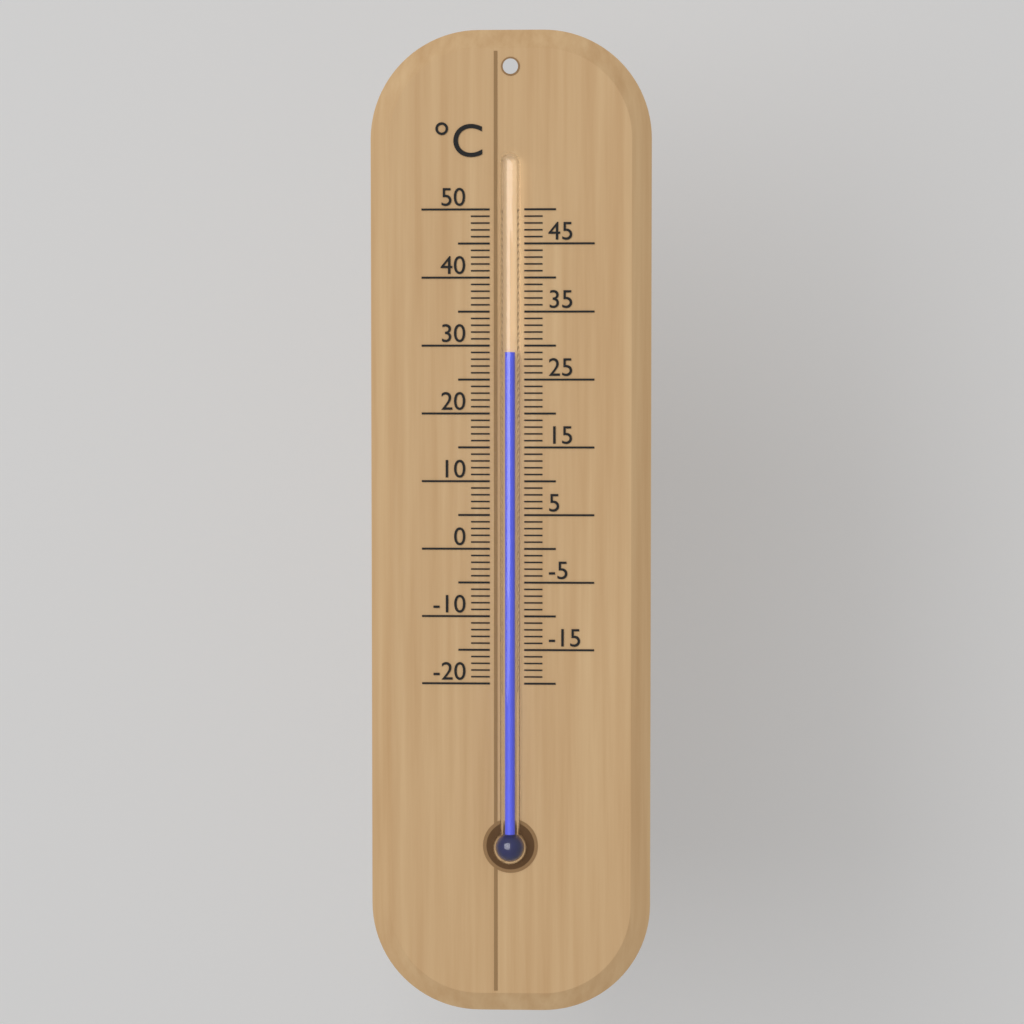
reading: 29 °C
